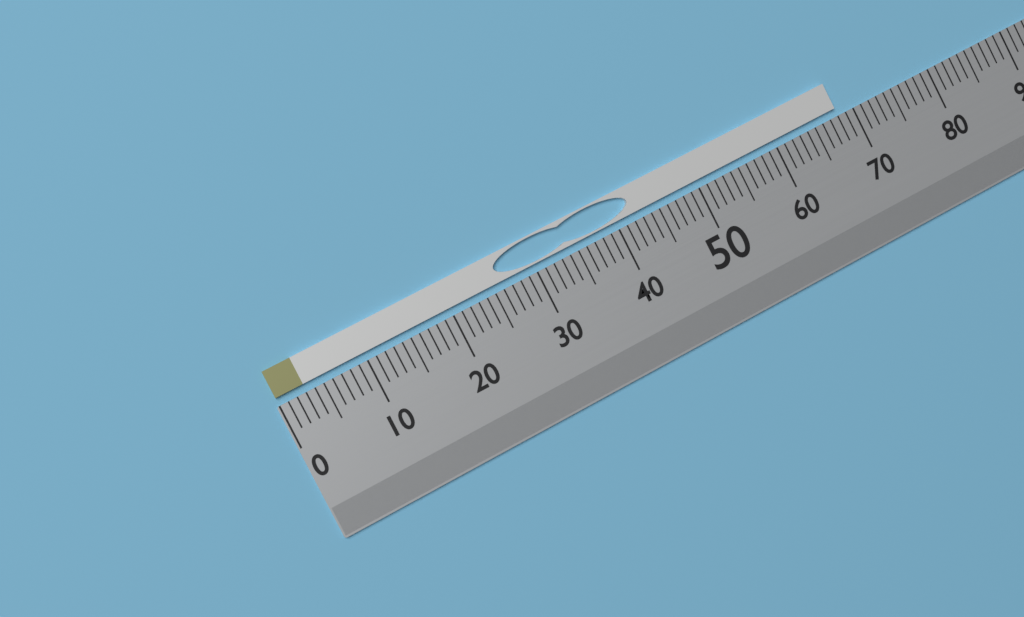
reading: 68 (no unit)
